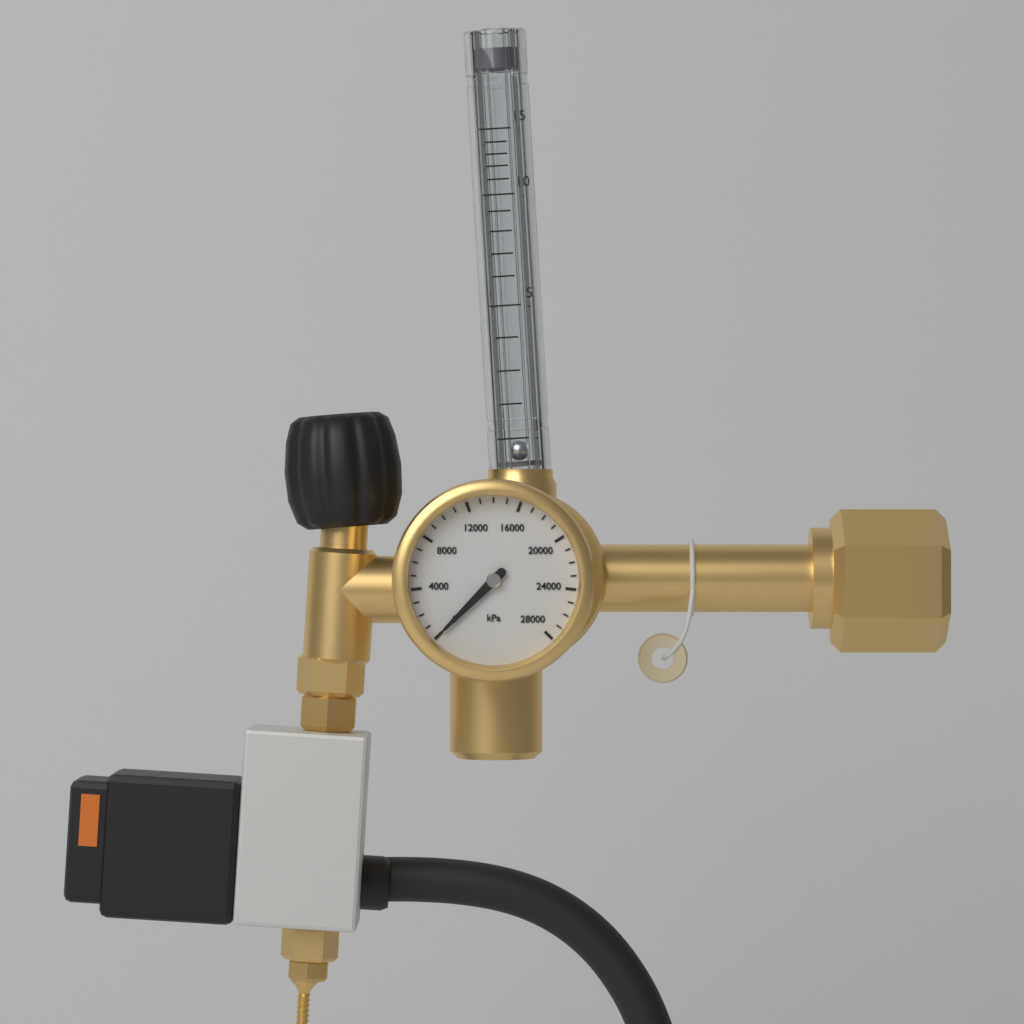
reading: 0 kPa
